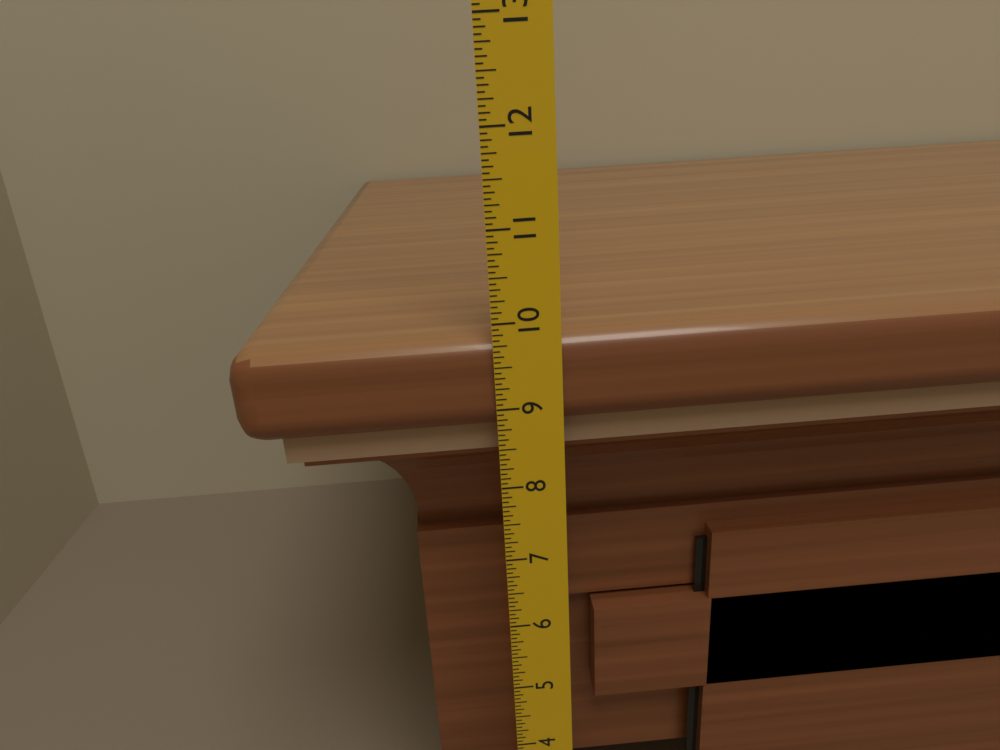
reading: 9.8125 in
